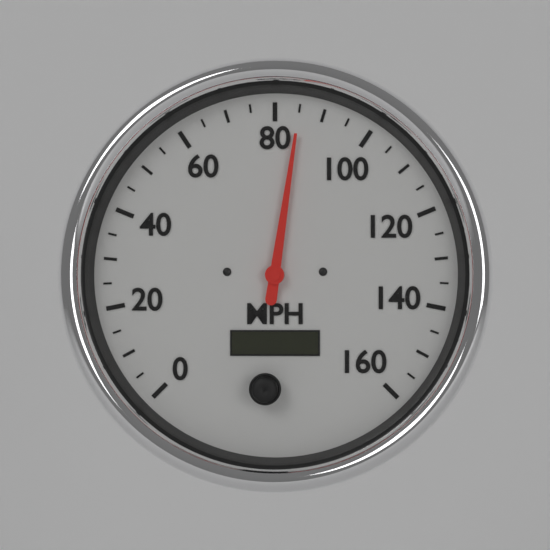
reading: 85 MPH
